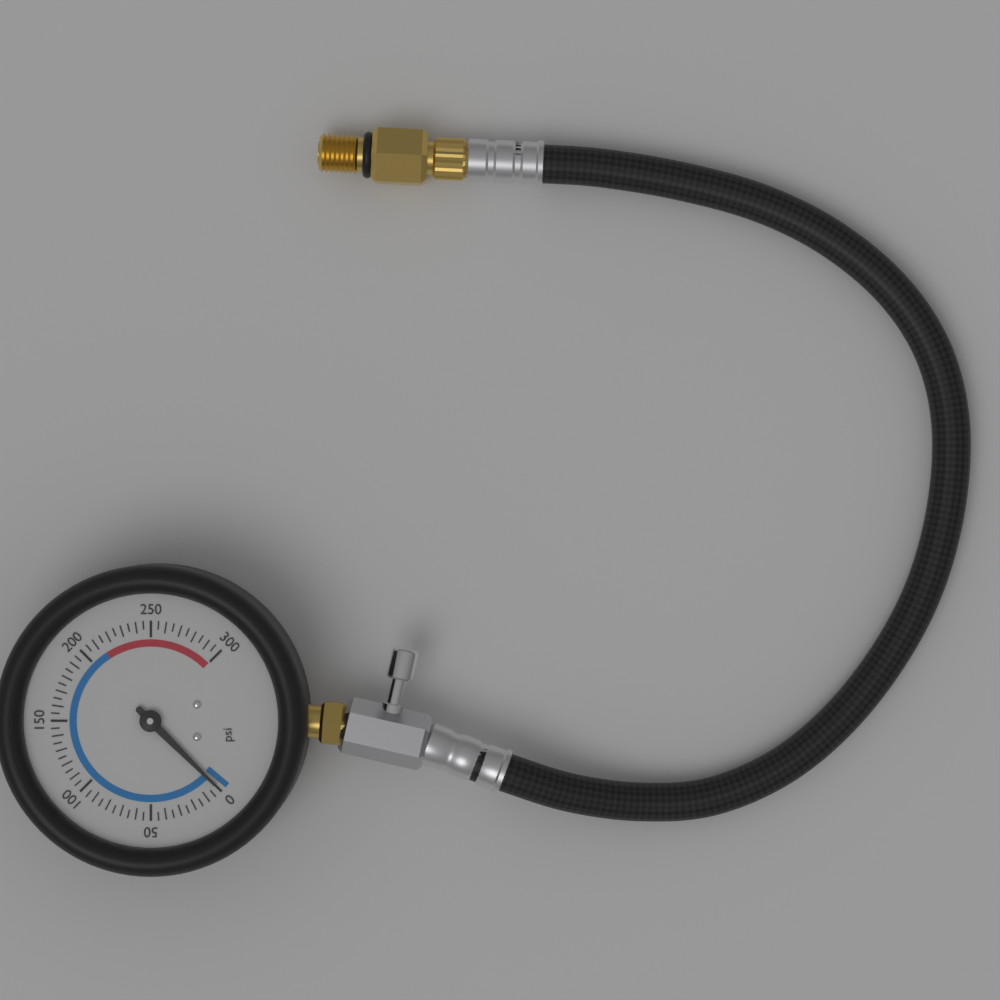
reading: 0 psi
